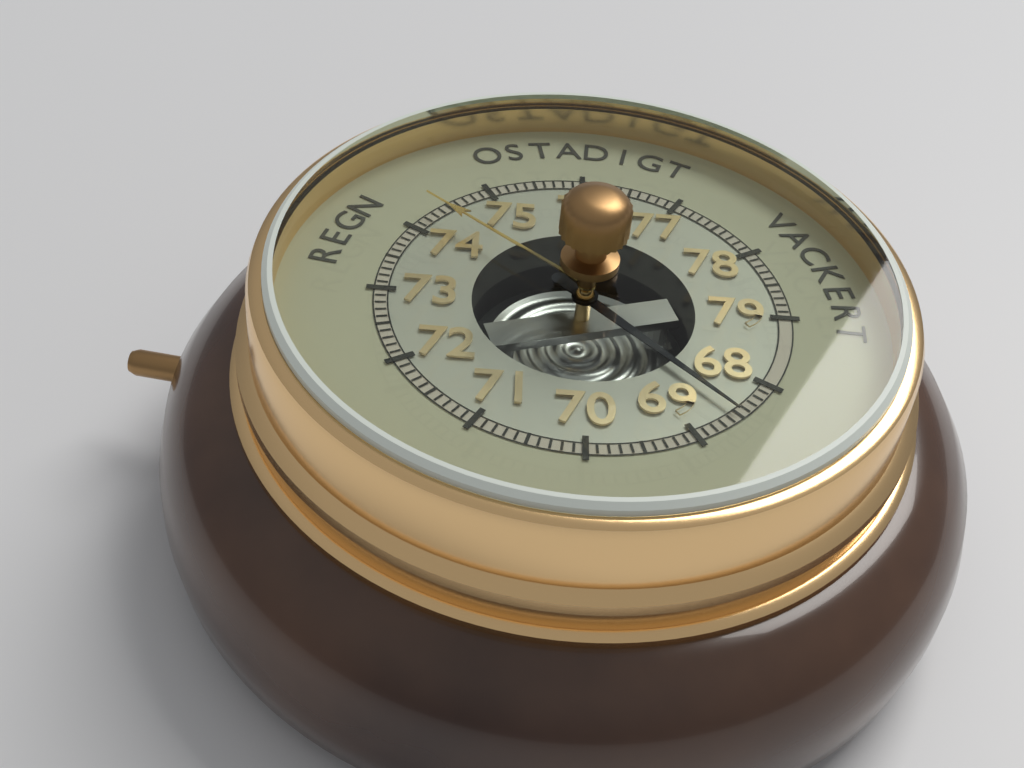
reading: 68.5 (no unit)
